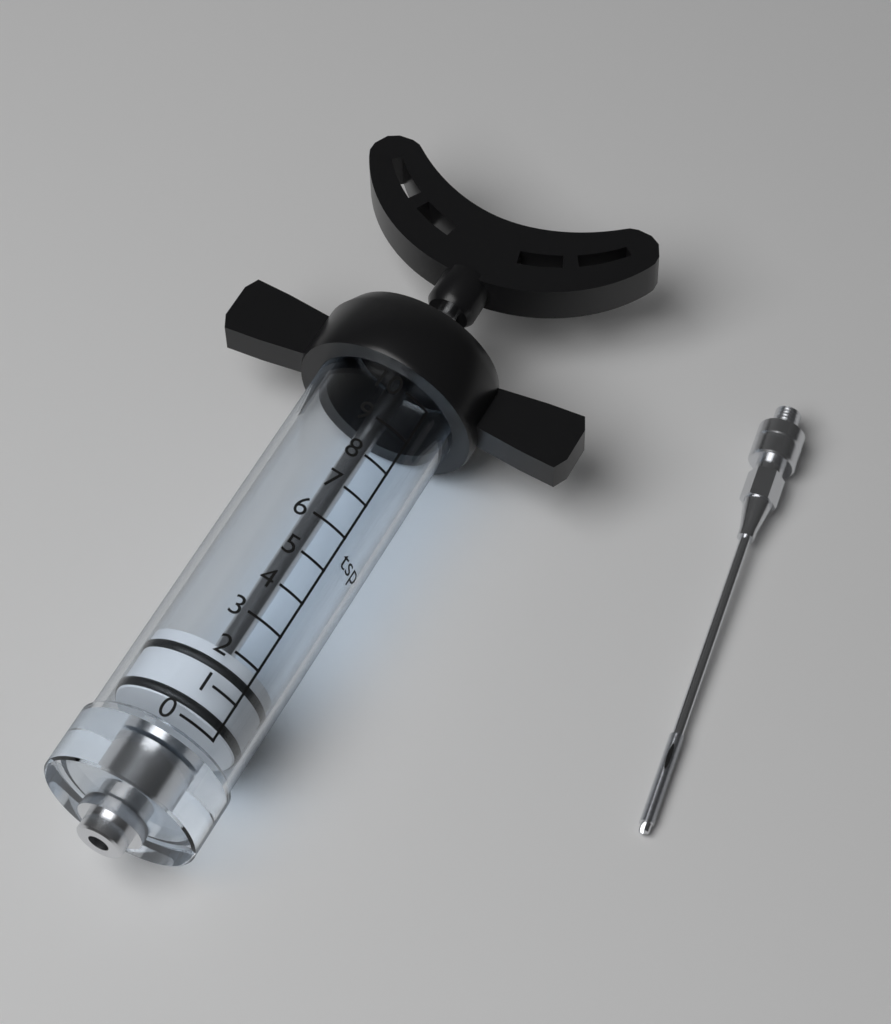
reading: 0.3 tsp
